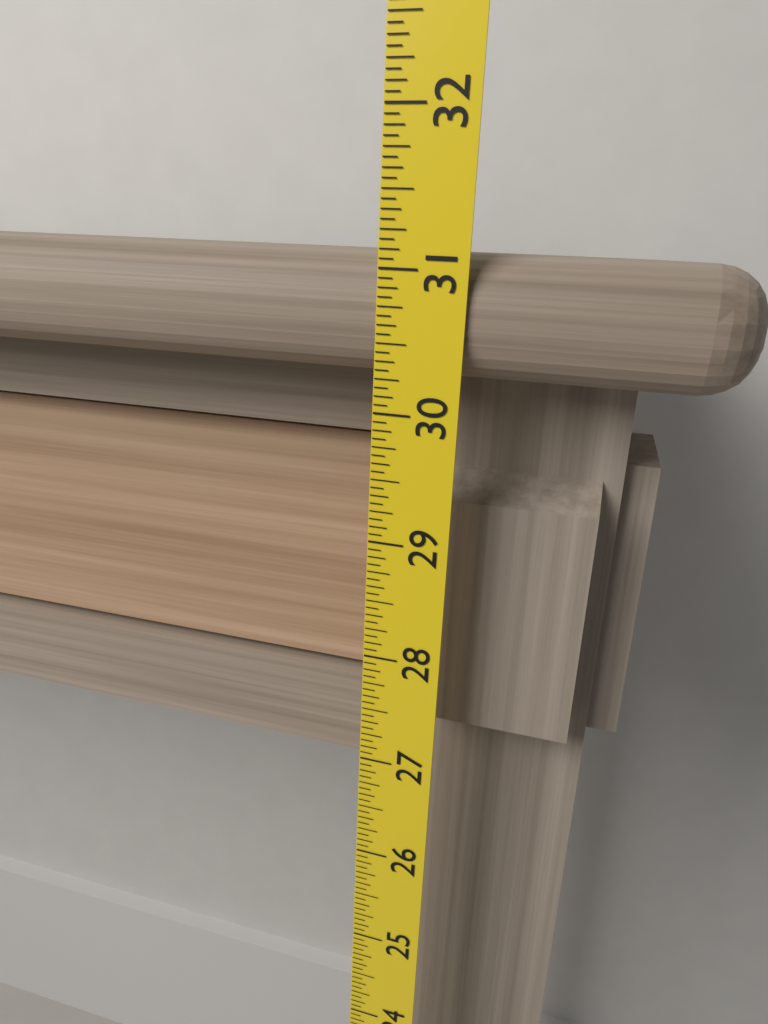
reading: 31.1250 (no unit)
